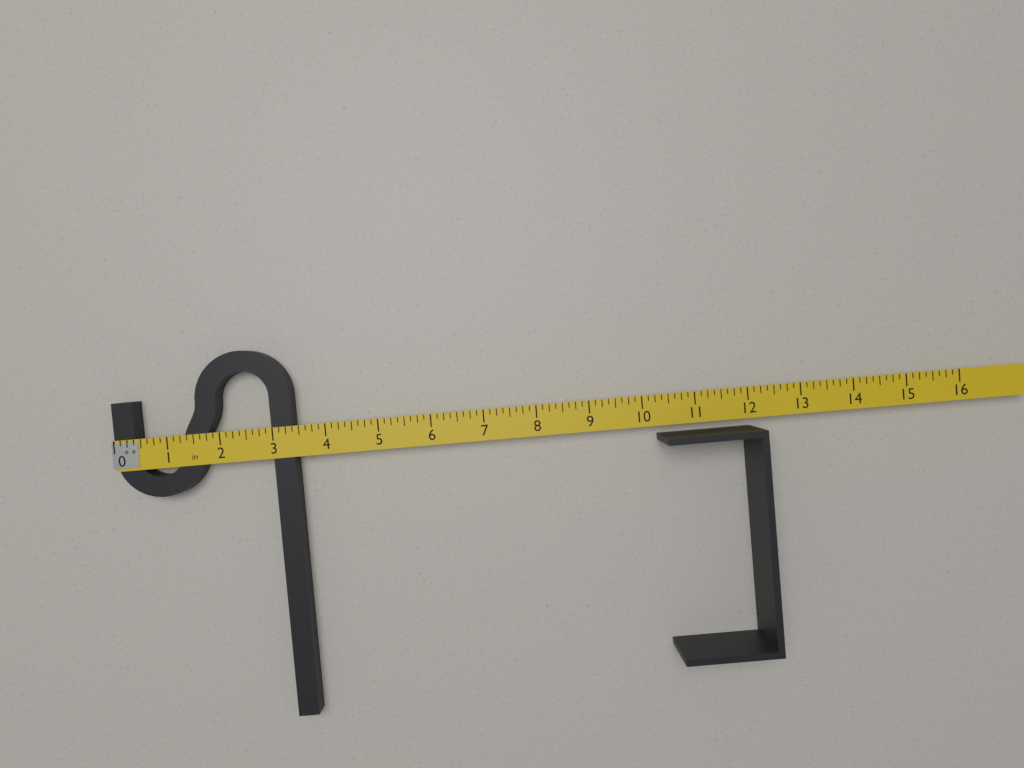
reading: 3.375 in
